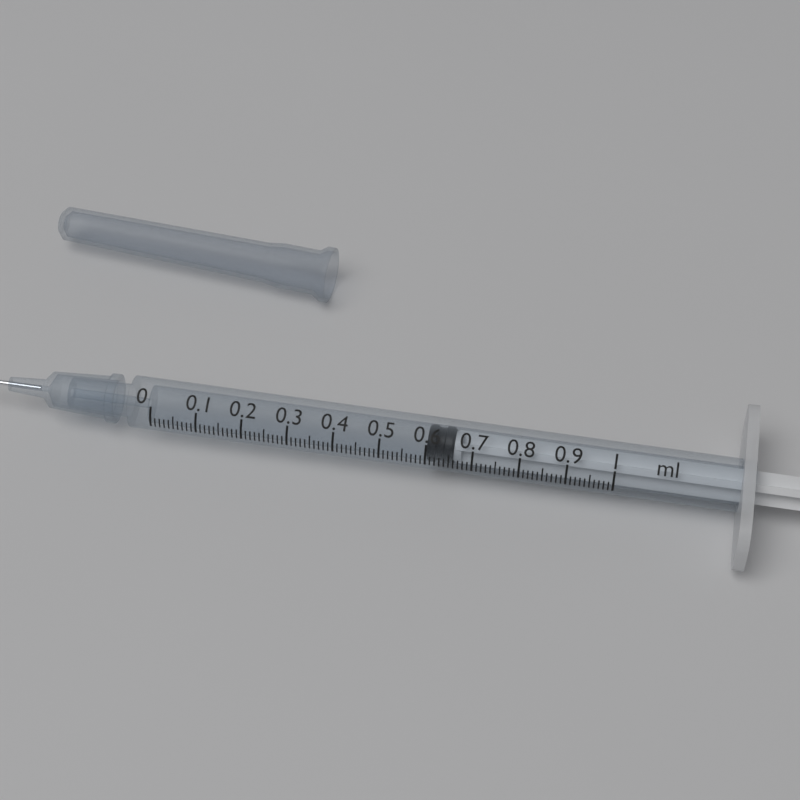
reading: 0.60 ml
